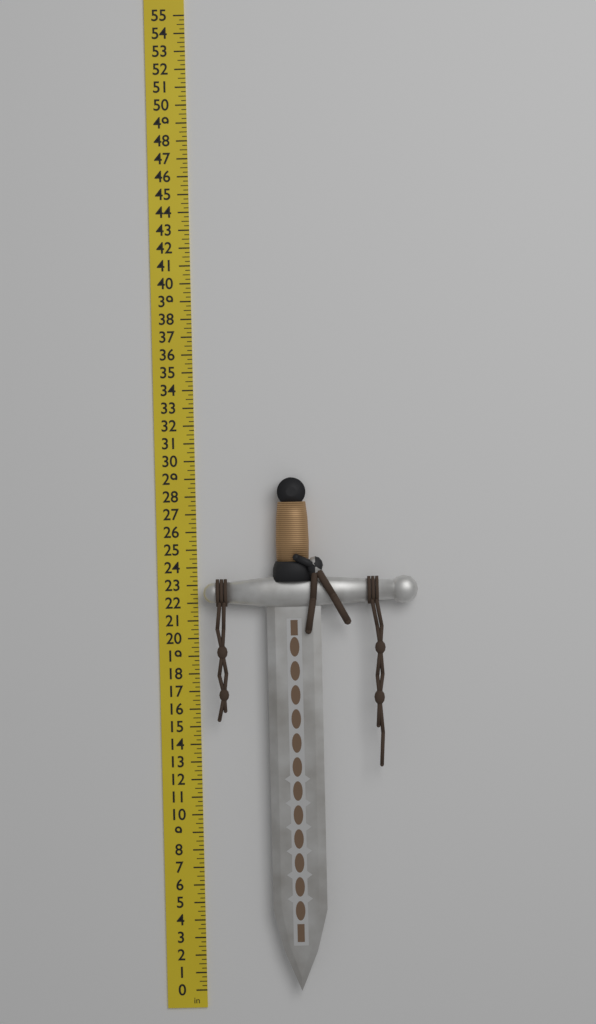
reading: 29.00 in
